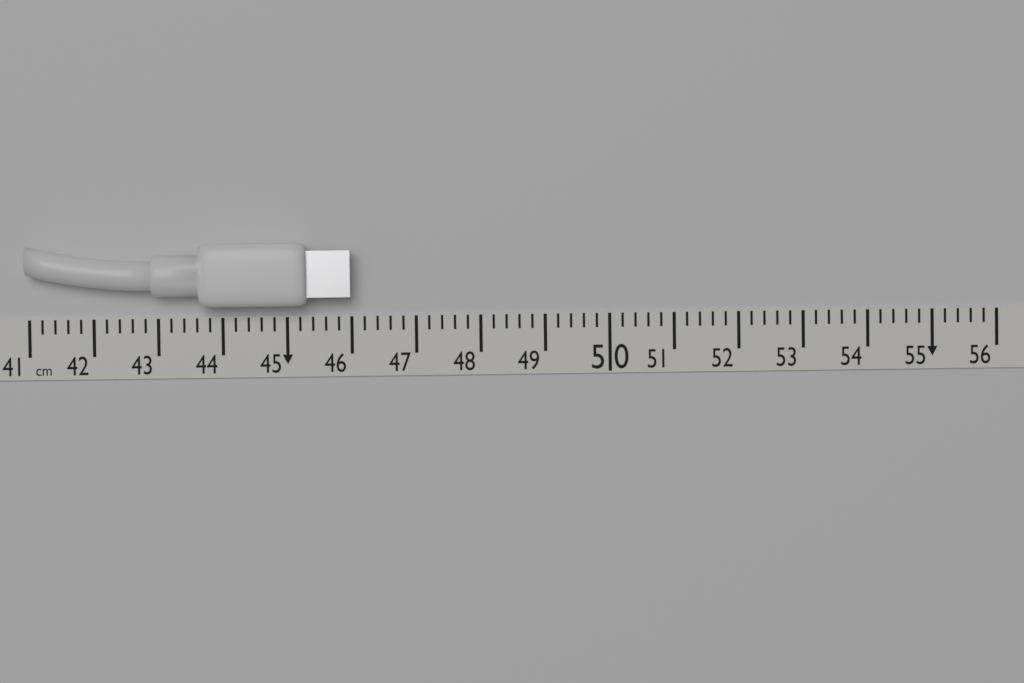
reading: 46.0 cm
